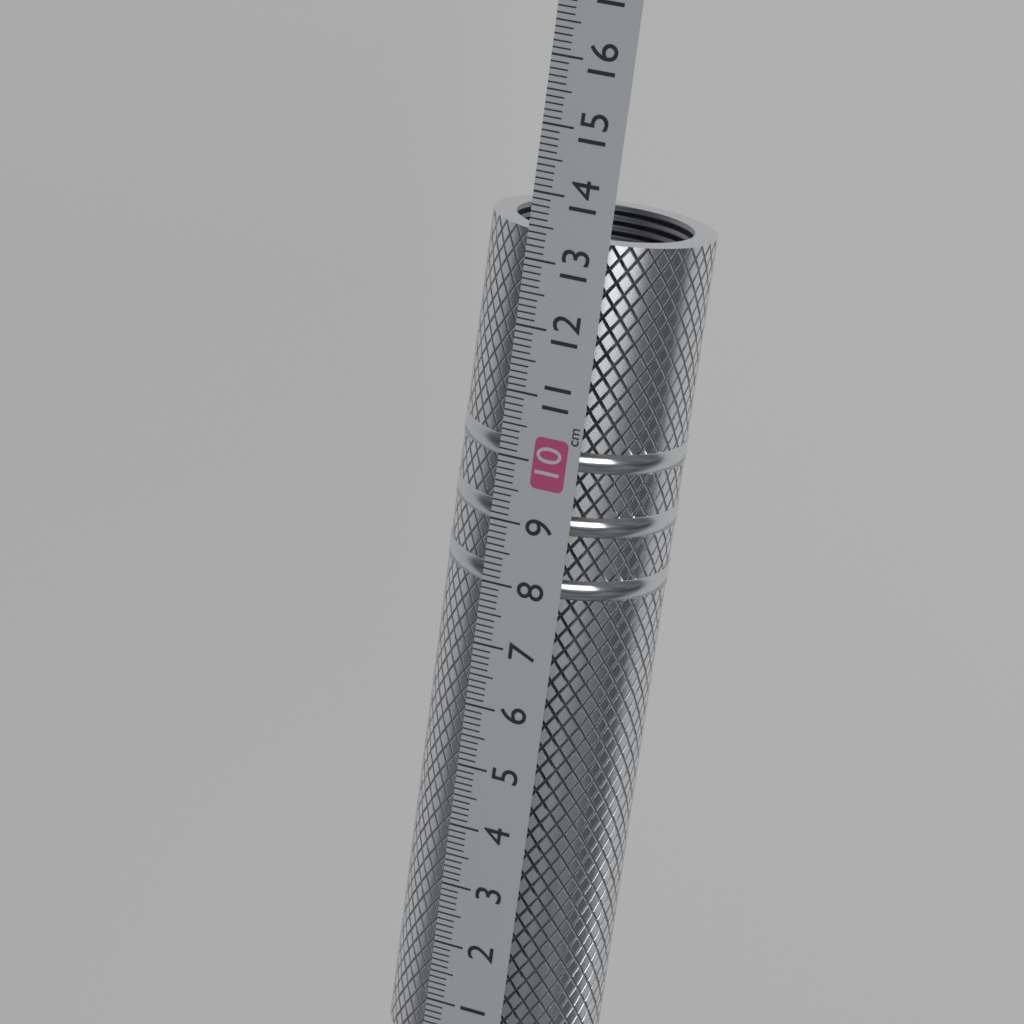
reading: 13.4 cm
